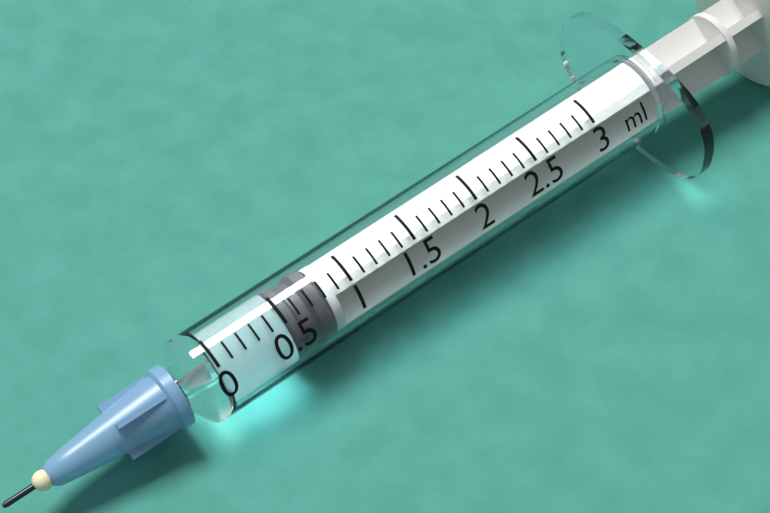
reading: 0.5 ml
